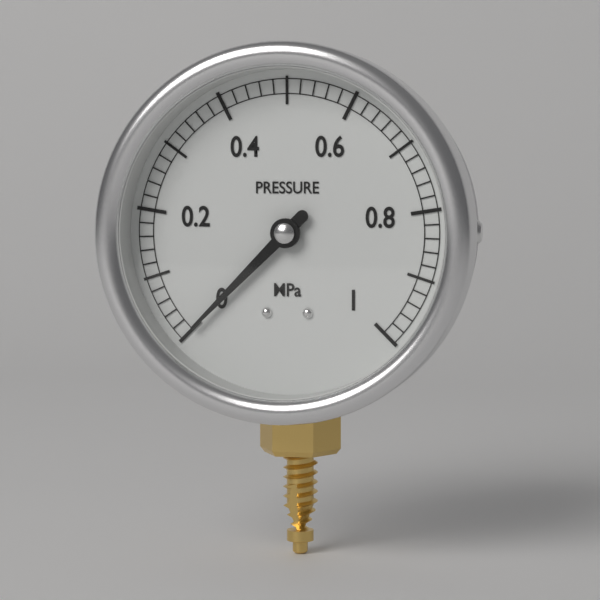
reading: 0.00 MPa
